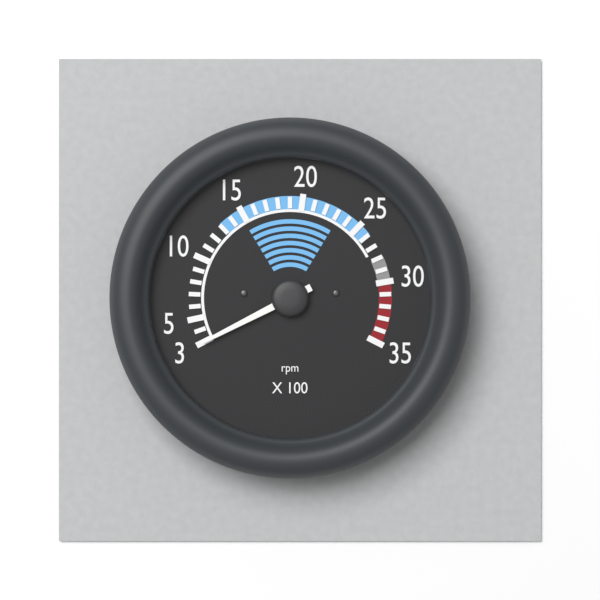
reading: 300 rpm
